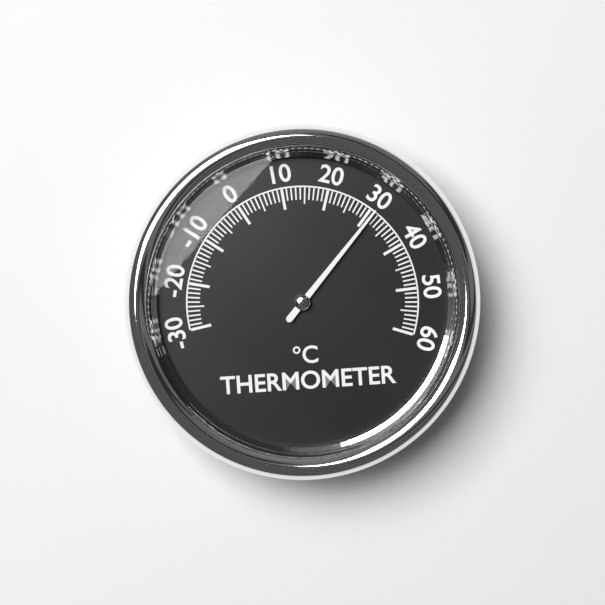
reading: 31 °C
